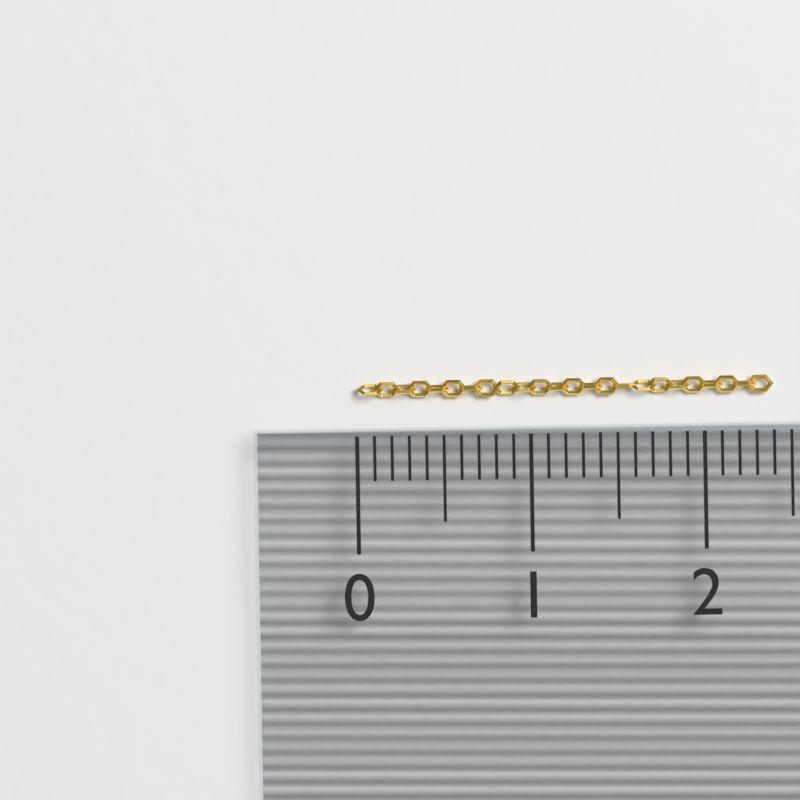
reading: 2.4 (no unit)
